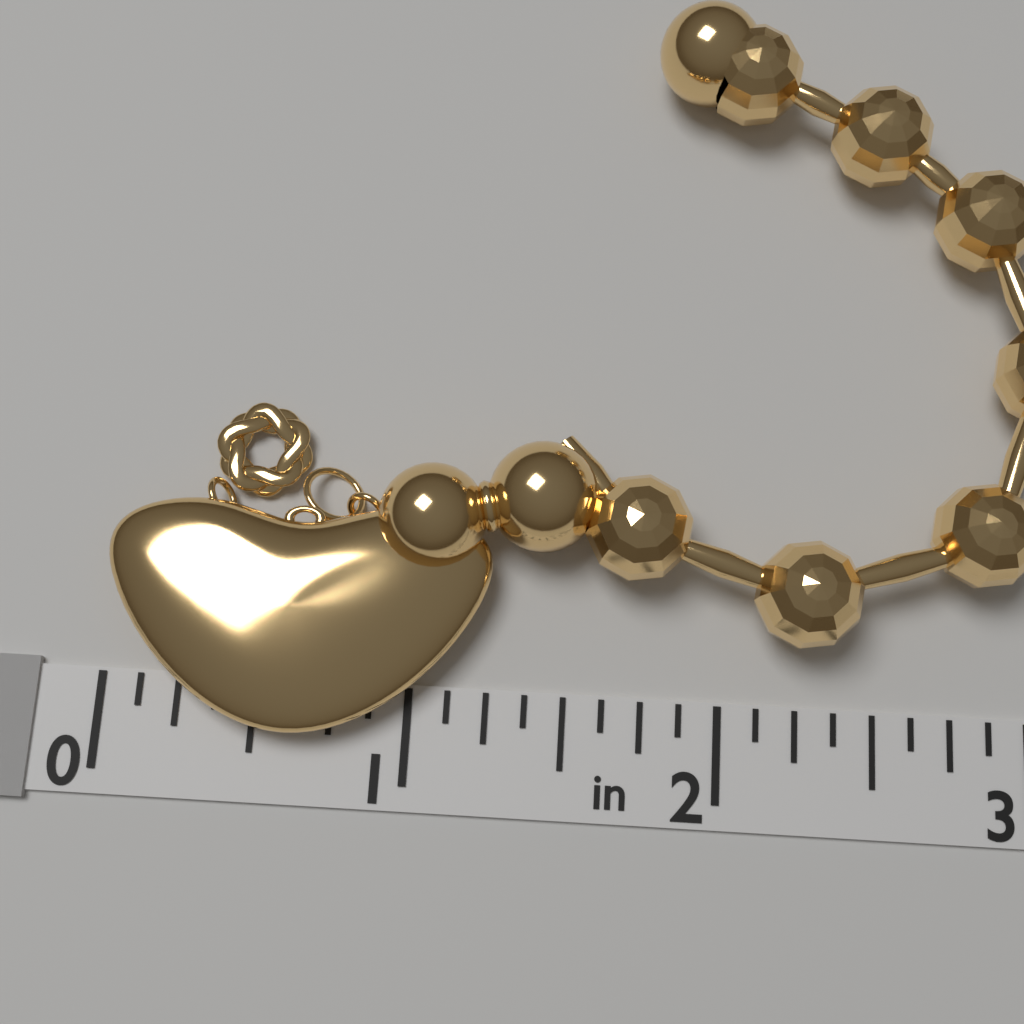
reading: 1.250 in
